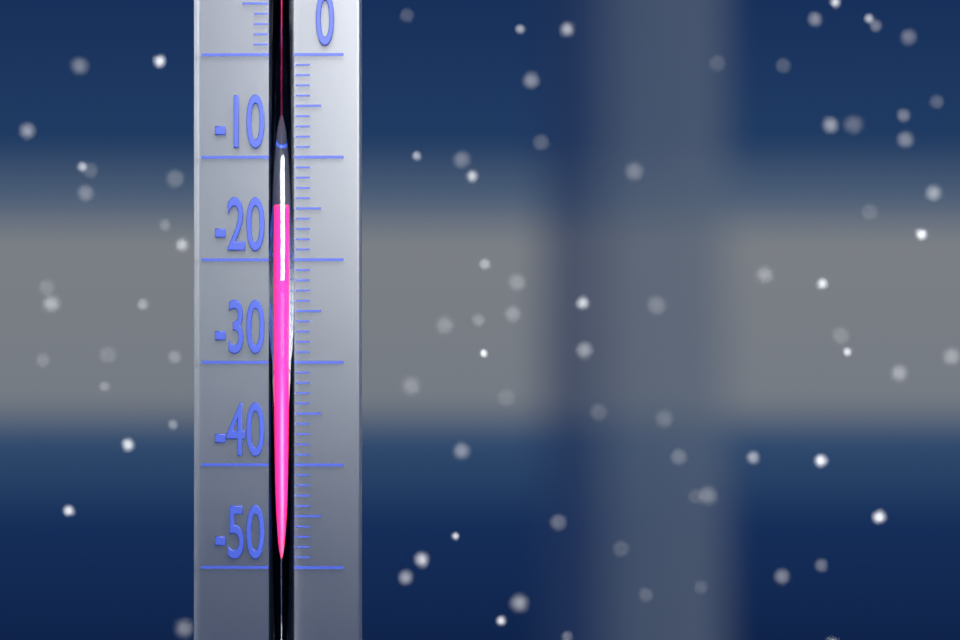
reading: -15 °C
